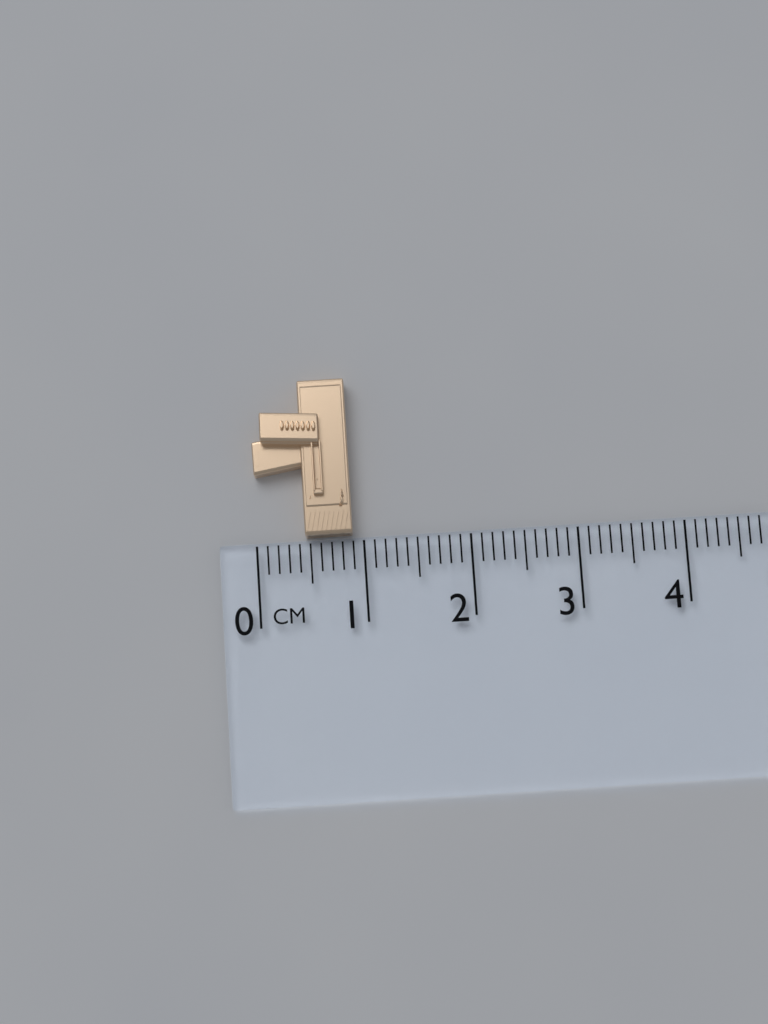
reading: 0.9 cm
